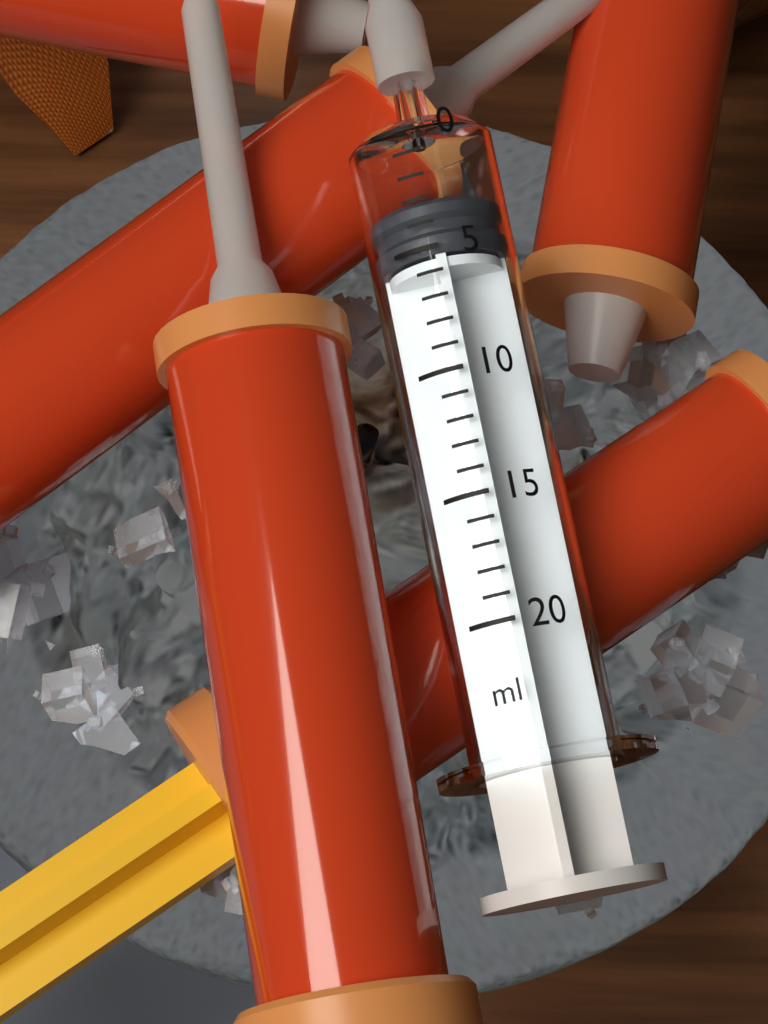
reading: 3 ml
